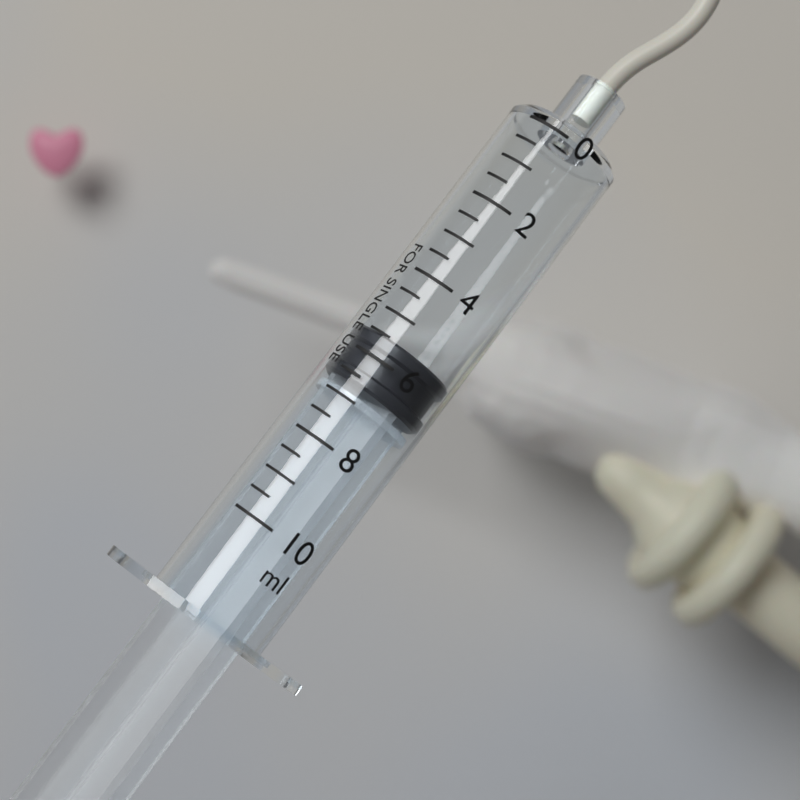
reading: 5.5 ml
